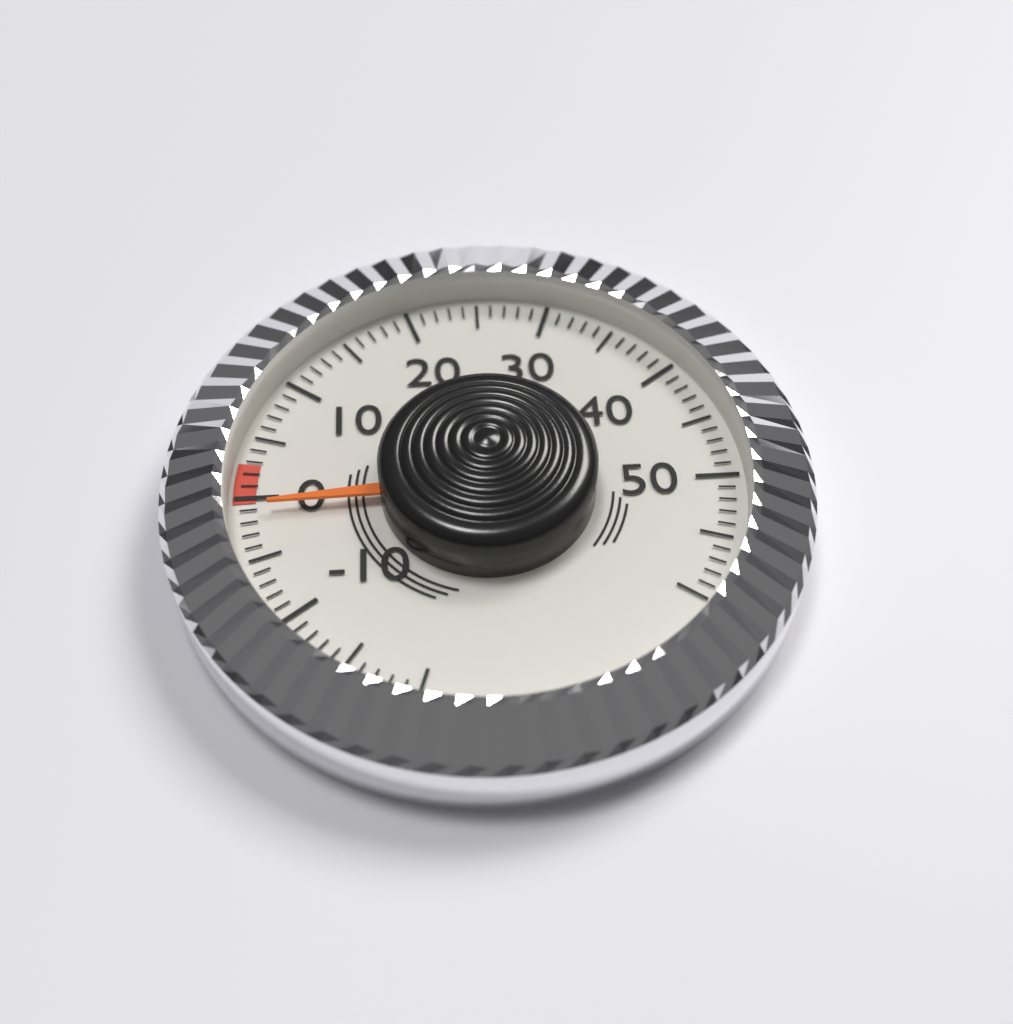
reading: -1 (no unit)
